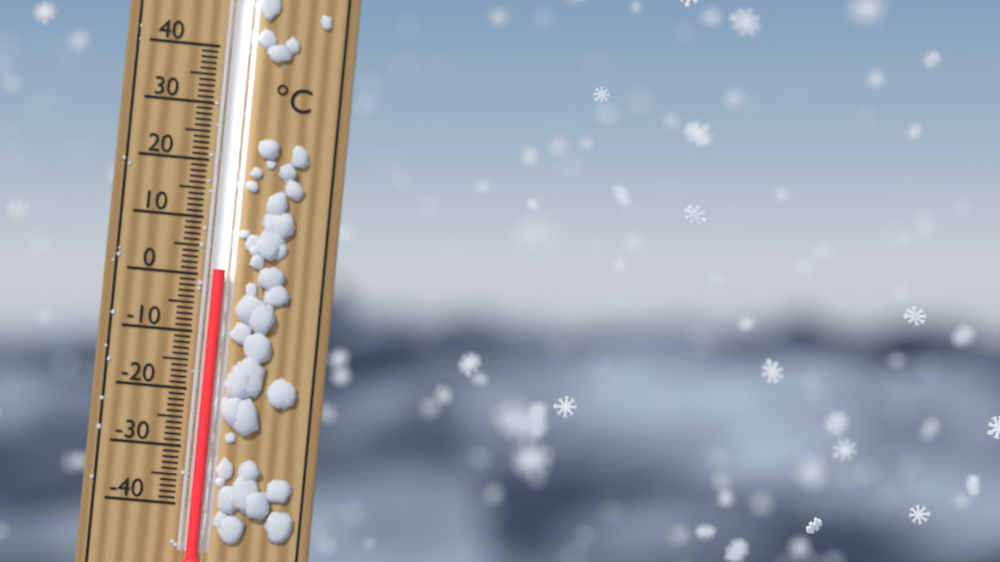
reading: 1 °C
